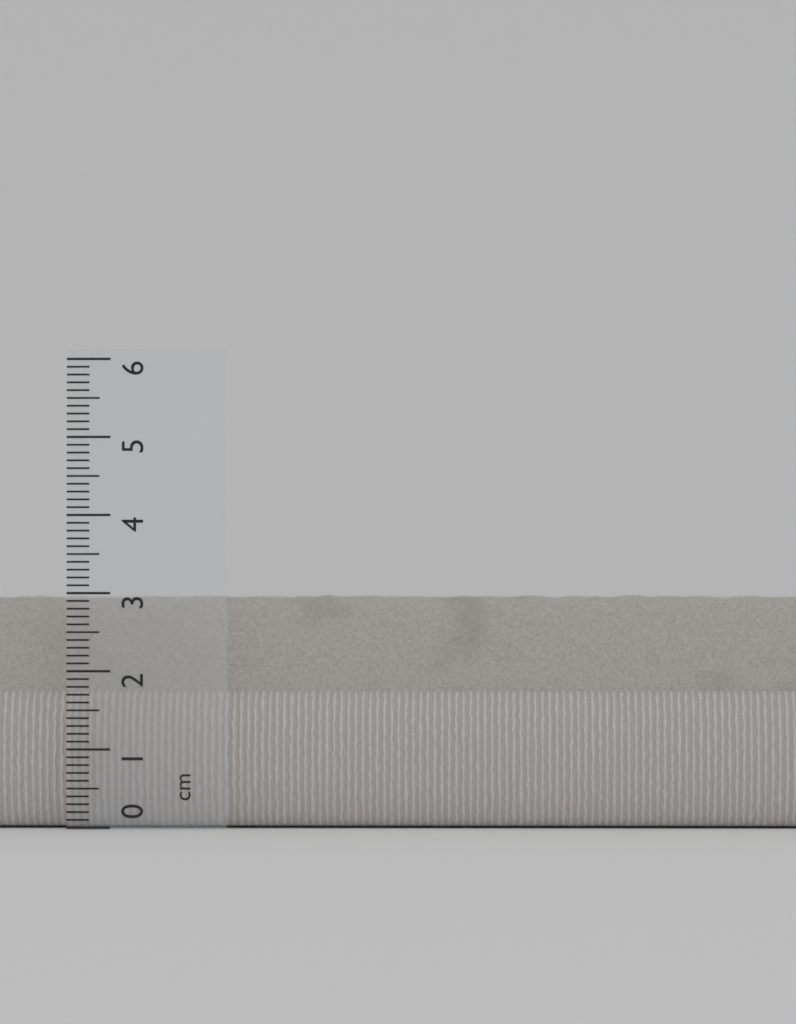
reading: 3.0 cm
